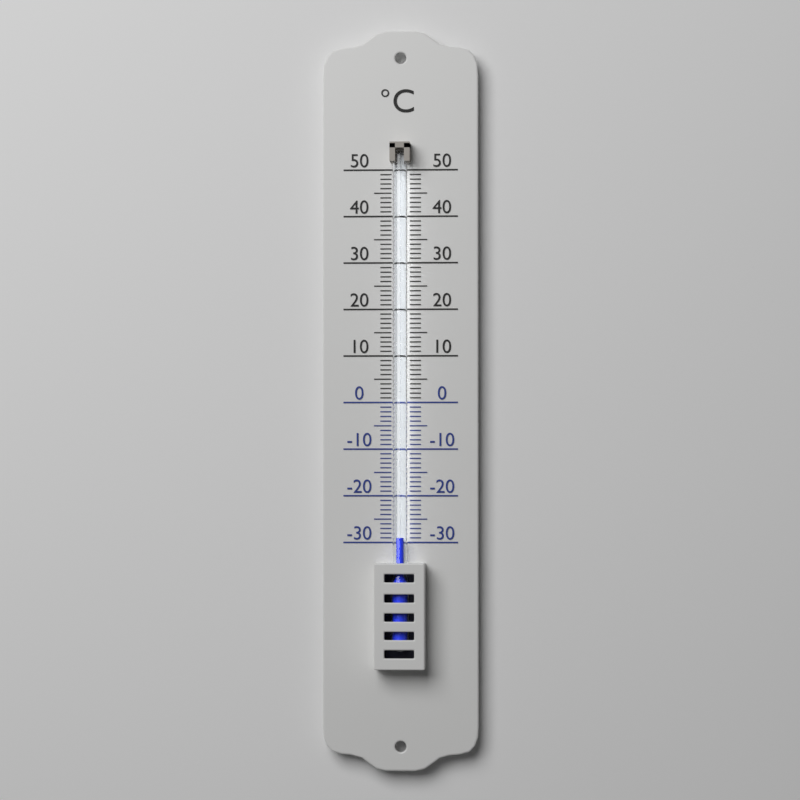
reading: -29 °C
